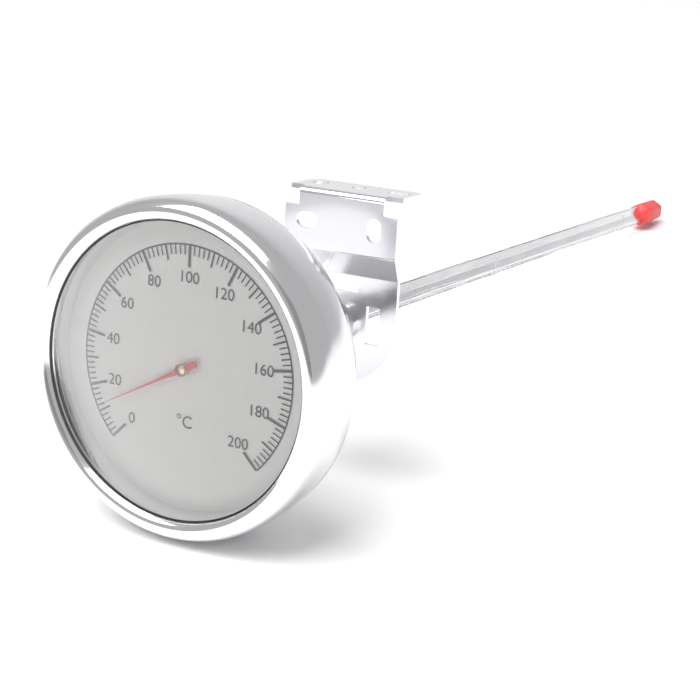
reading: 12 °C
